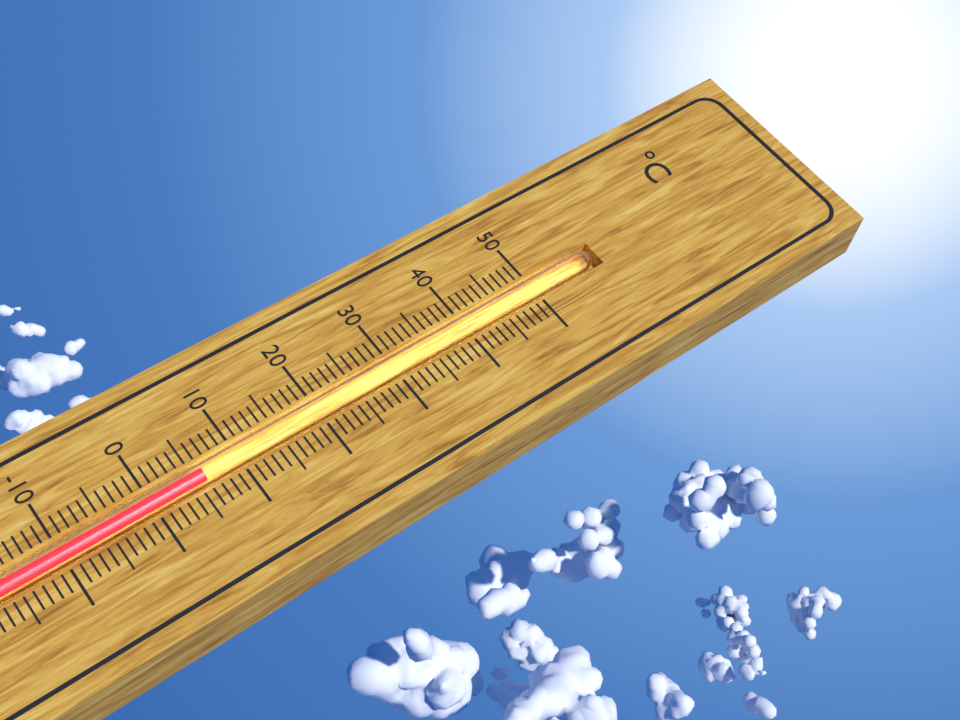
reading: 6 °C
